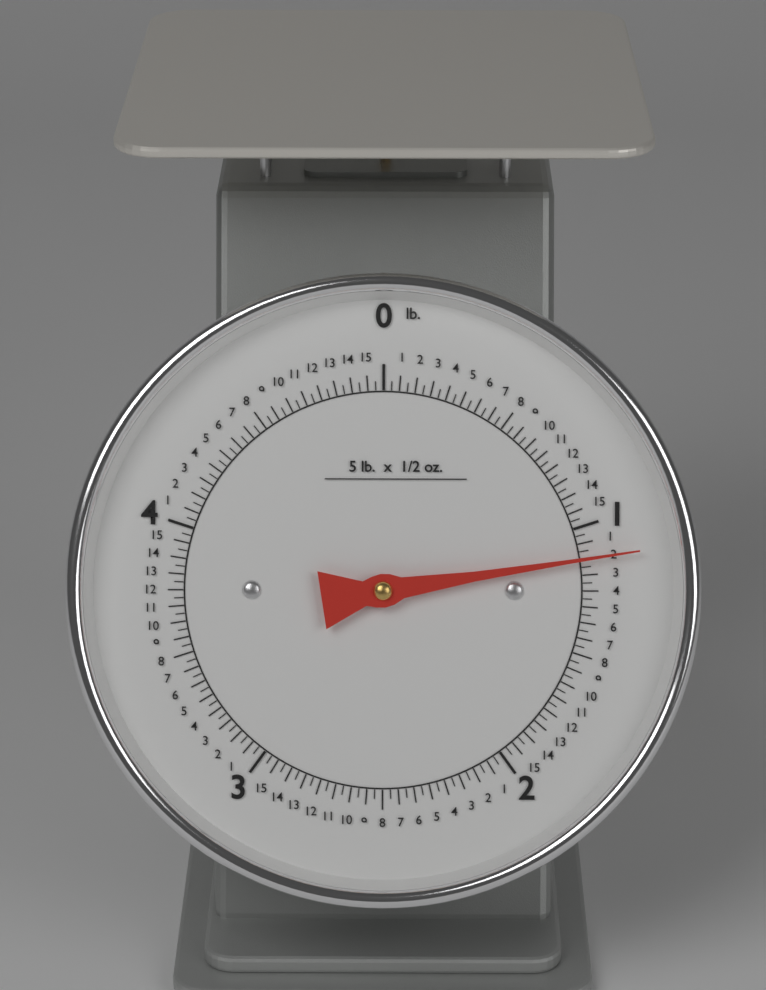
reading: 1.12500 lb
